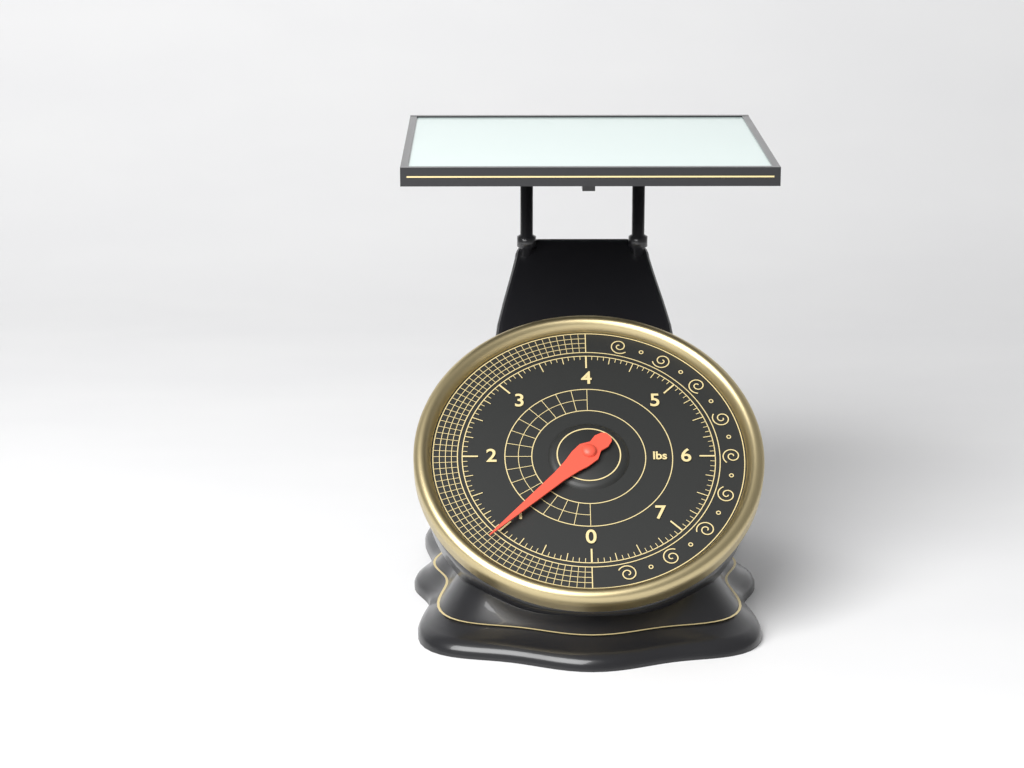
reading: 1.0000 lbs
